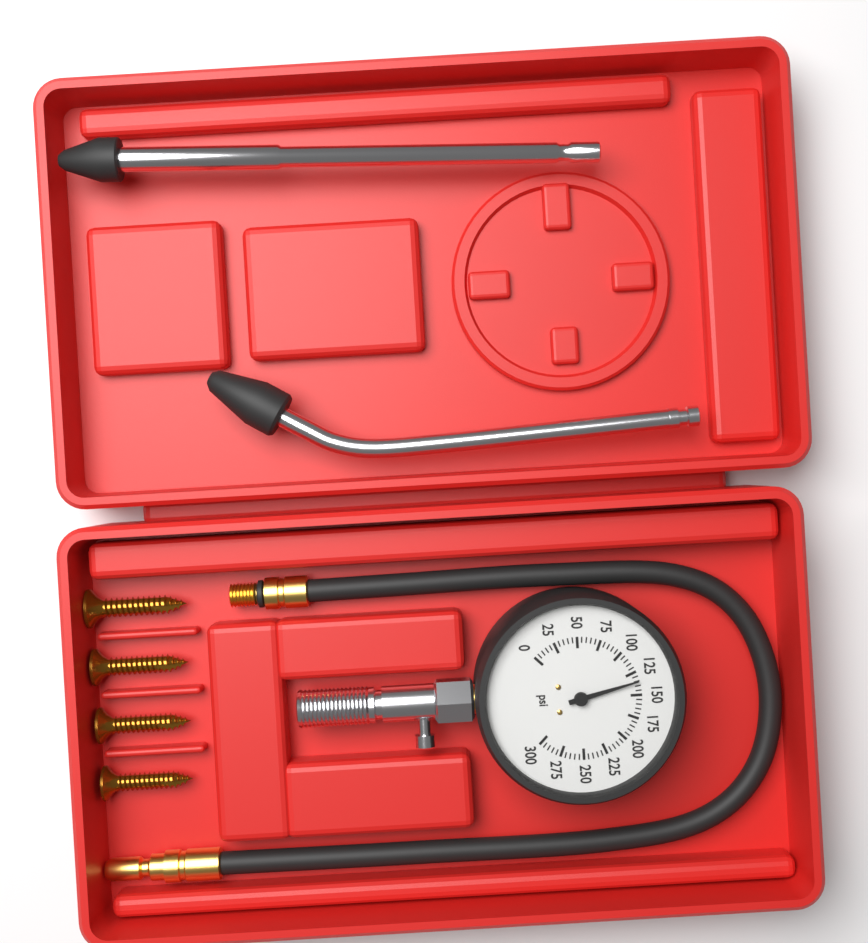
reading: 135 psi
